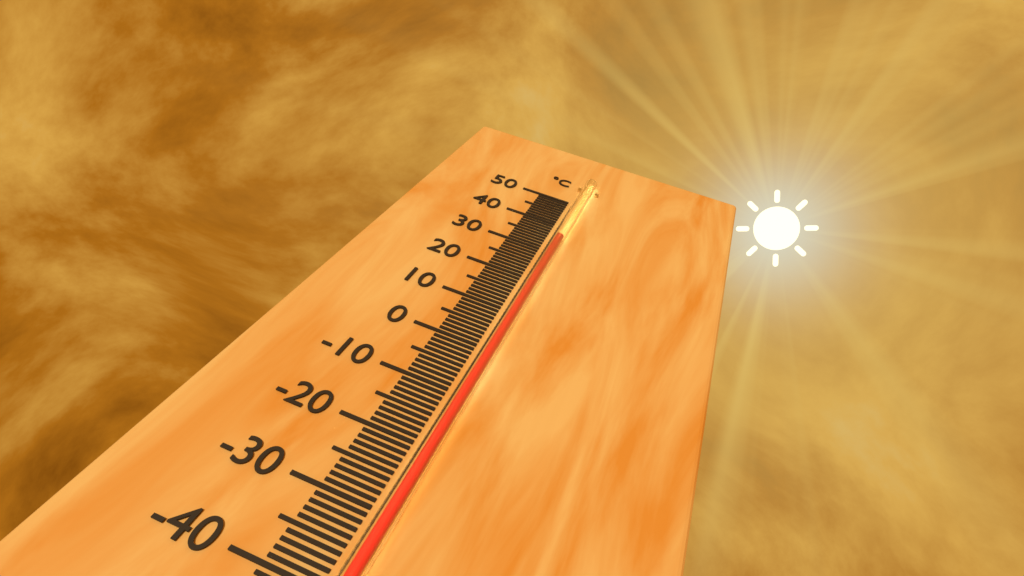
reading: 34 °C
